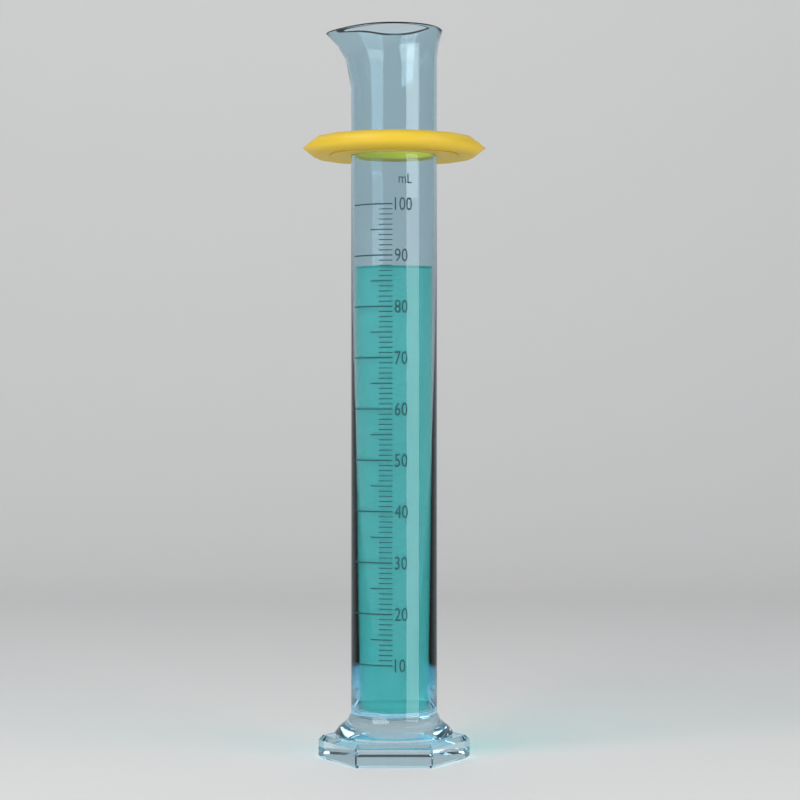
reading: 88 mL
